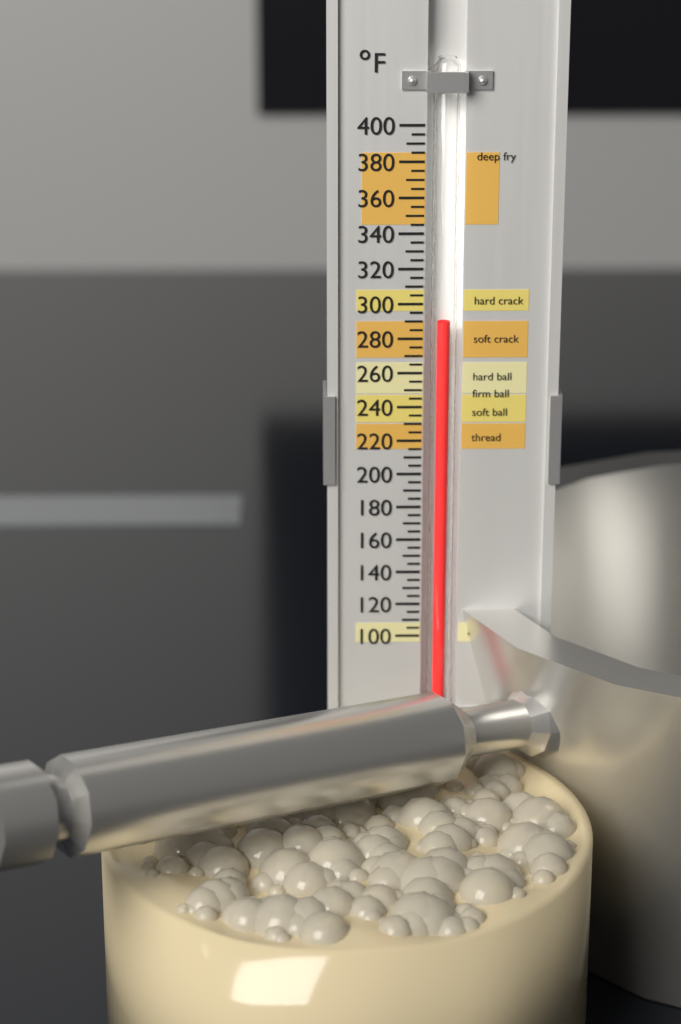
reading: 290 °F
